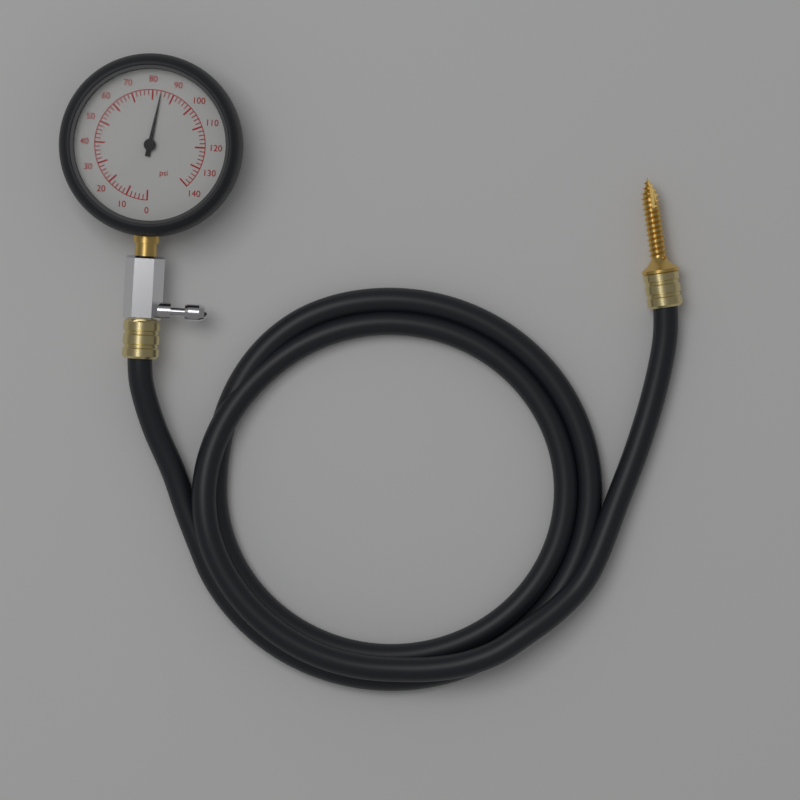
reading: 84 psi
